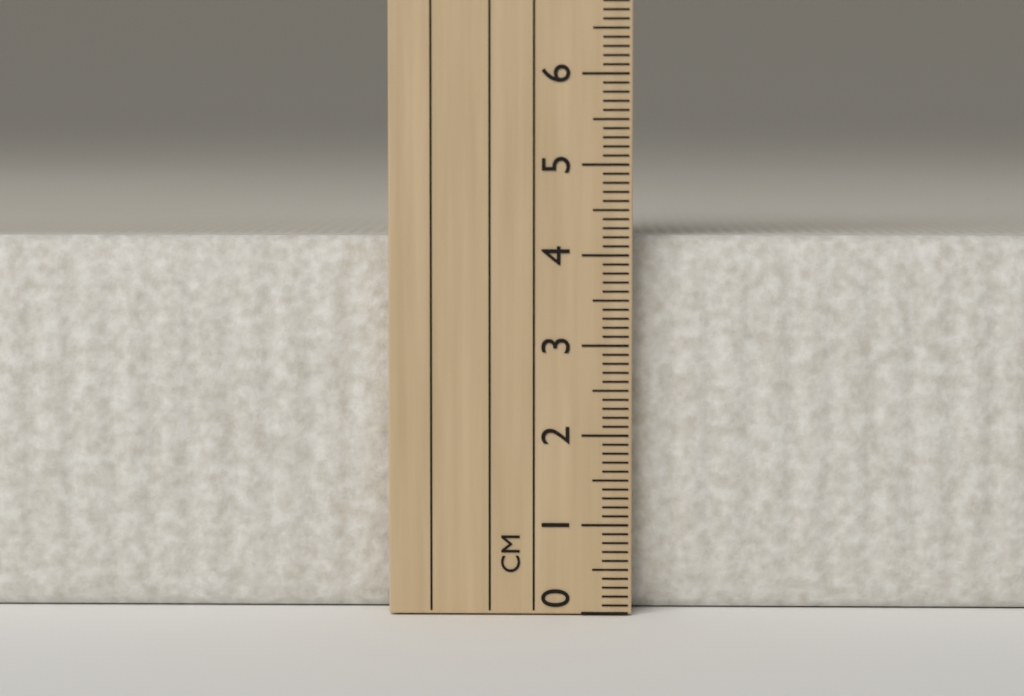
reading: 4.2 cm
